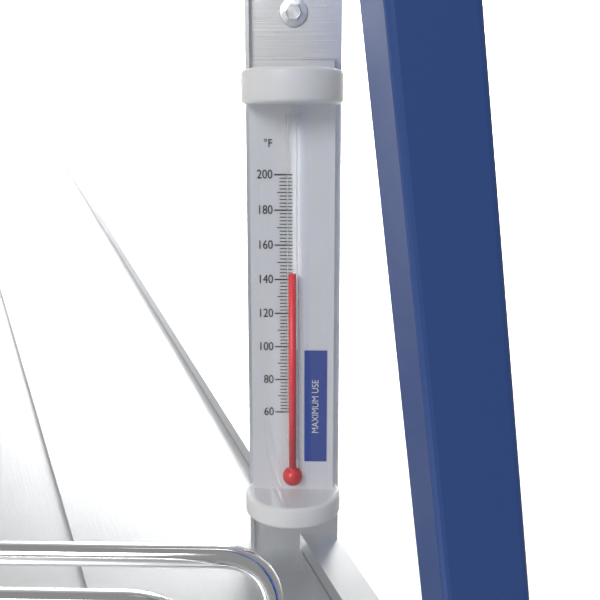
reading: 144 °F
